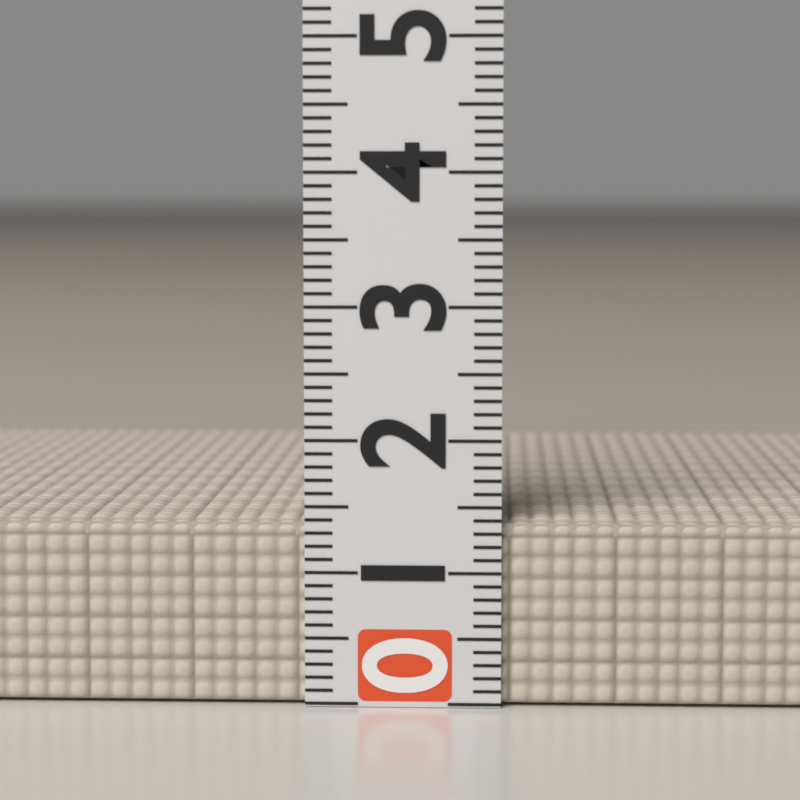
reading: 1.4 (no unit)
